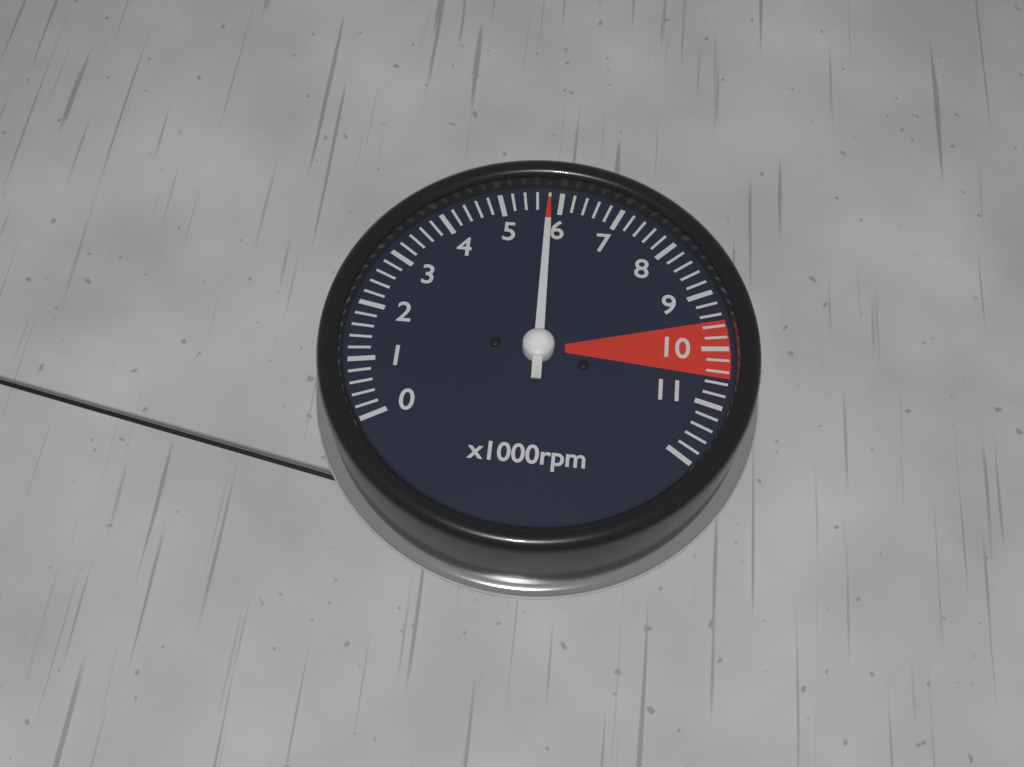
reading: 5800 rpm
